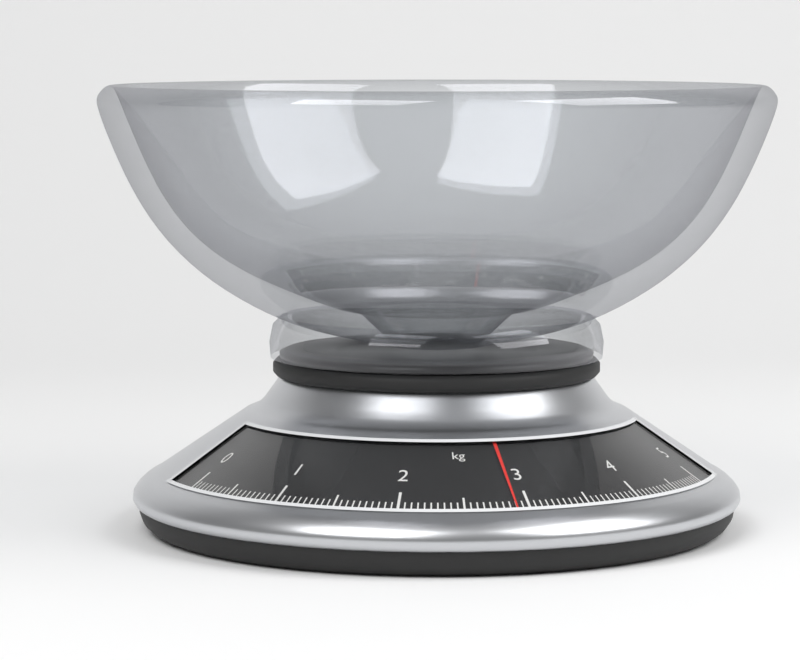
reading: 2.90 kg
